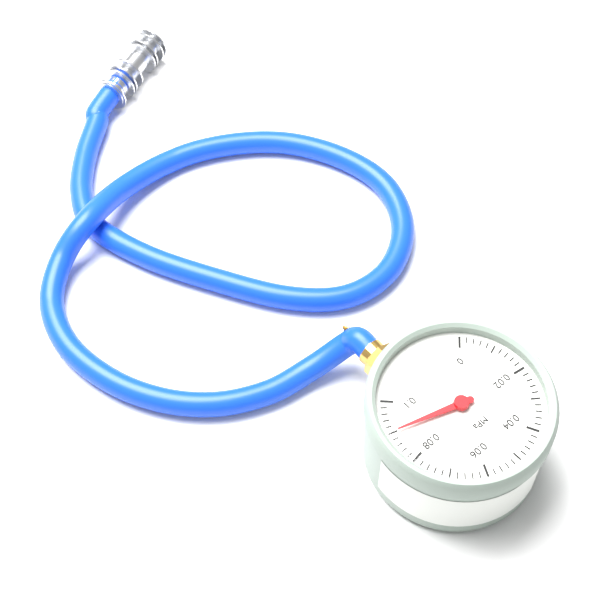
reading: 0.090 MPa
